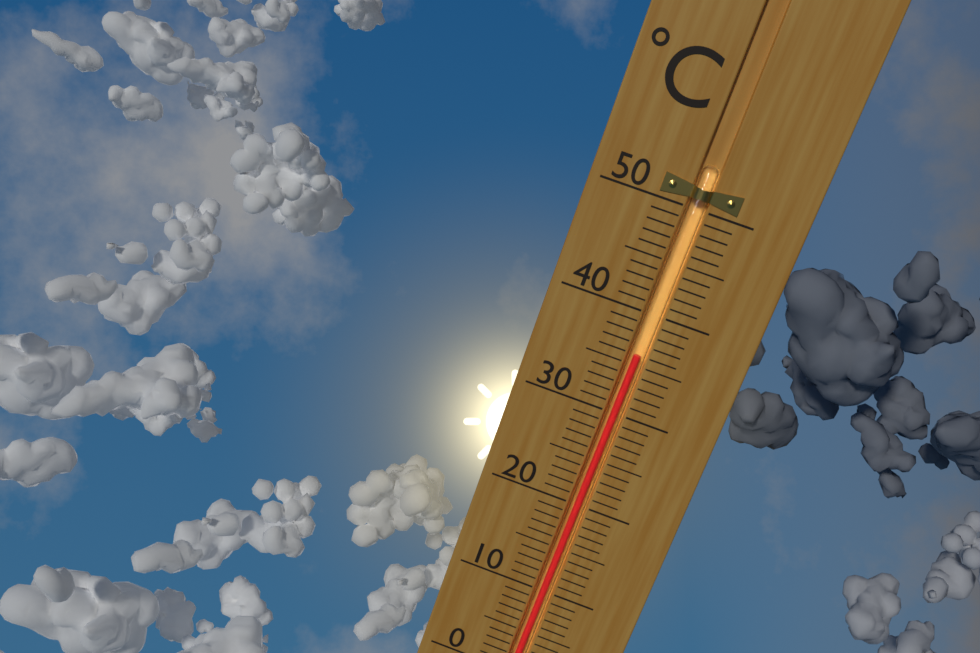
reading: 36 °C
